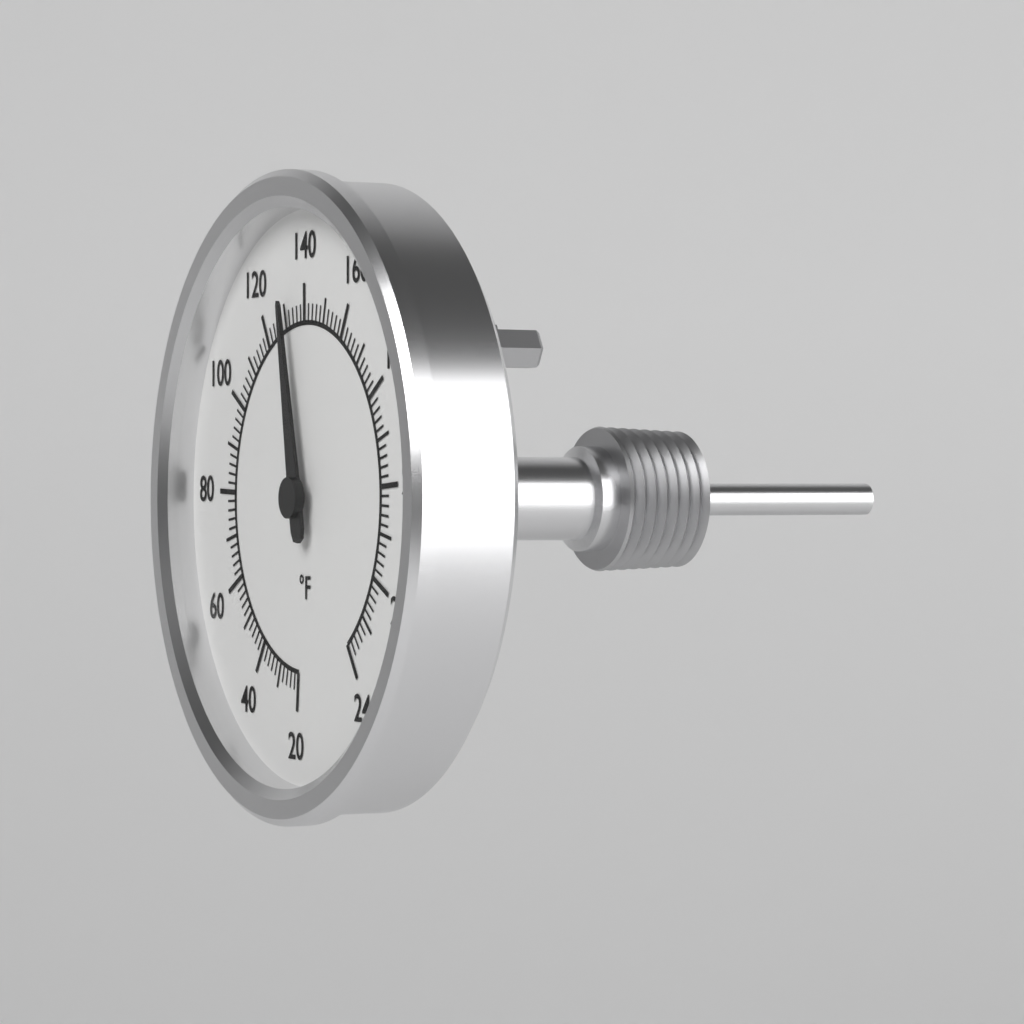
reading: 132 °F
